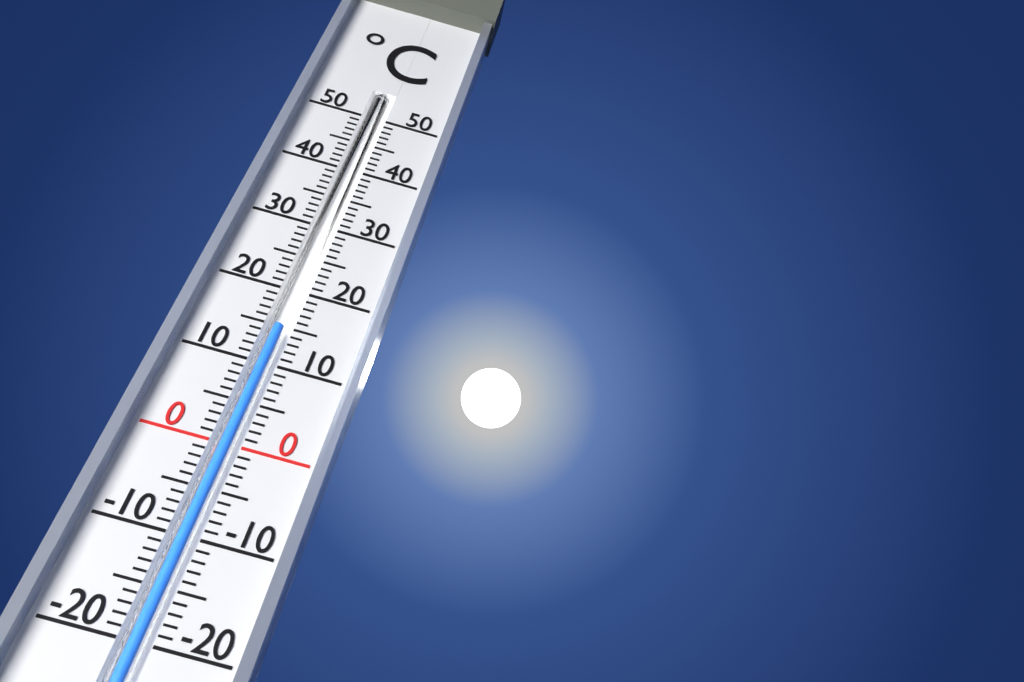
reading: 15 °C
